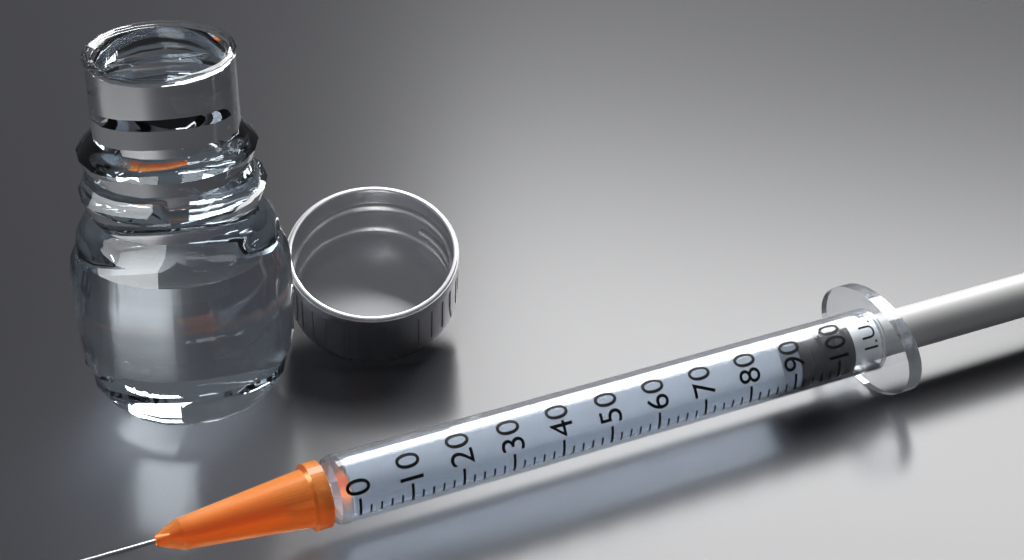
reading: 92 I.U.
